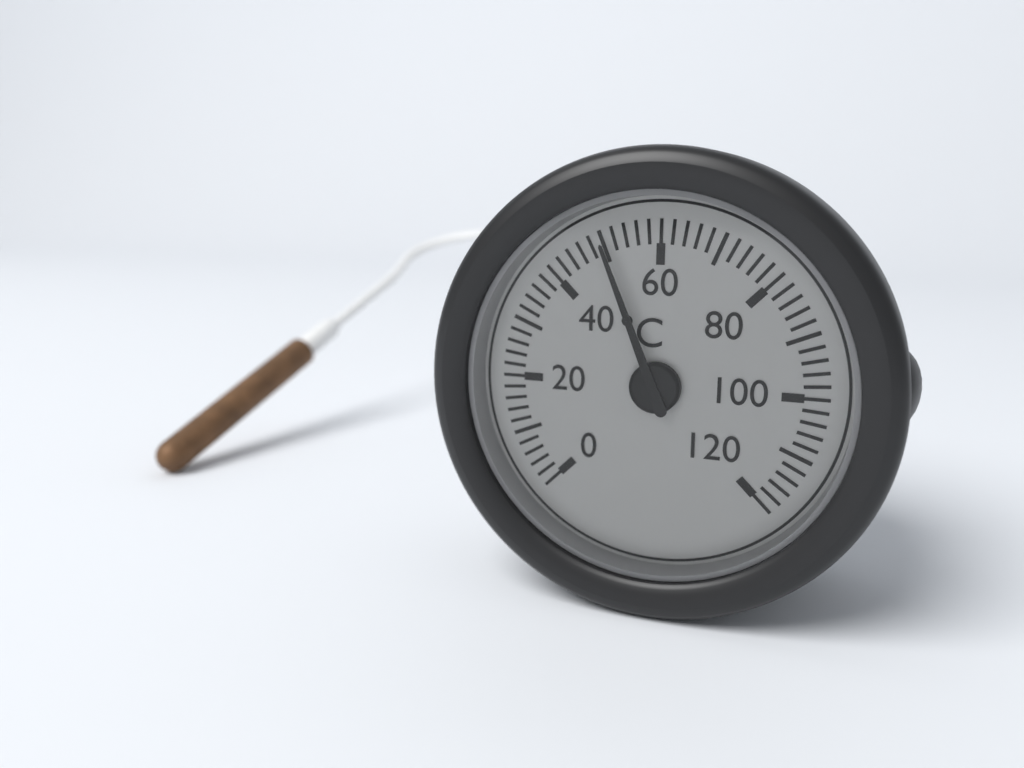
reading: 50 °C
